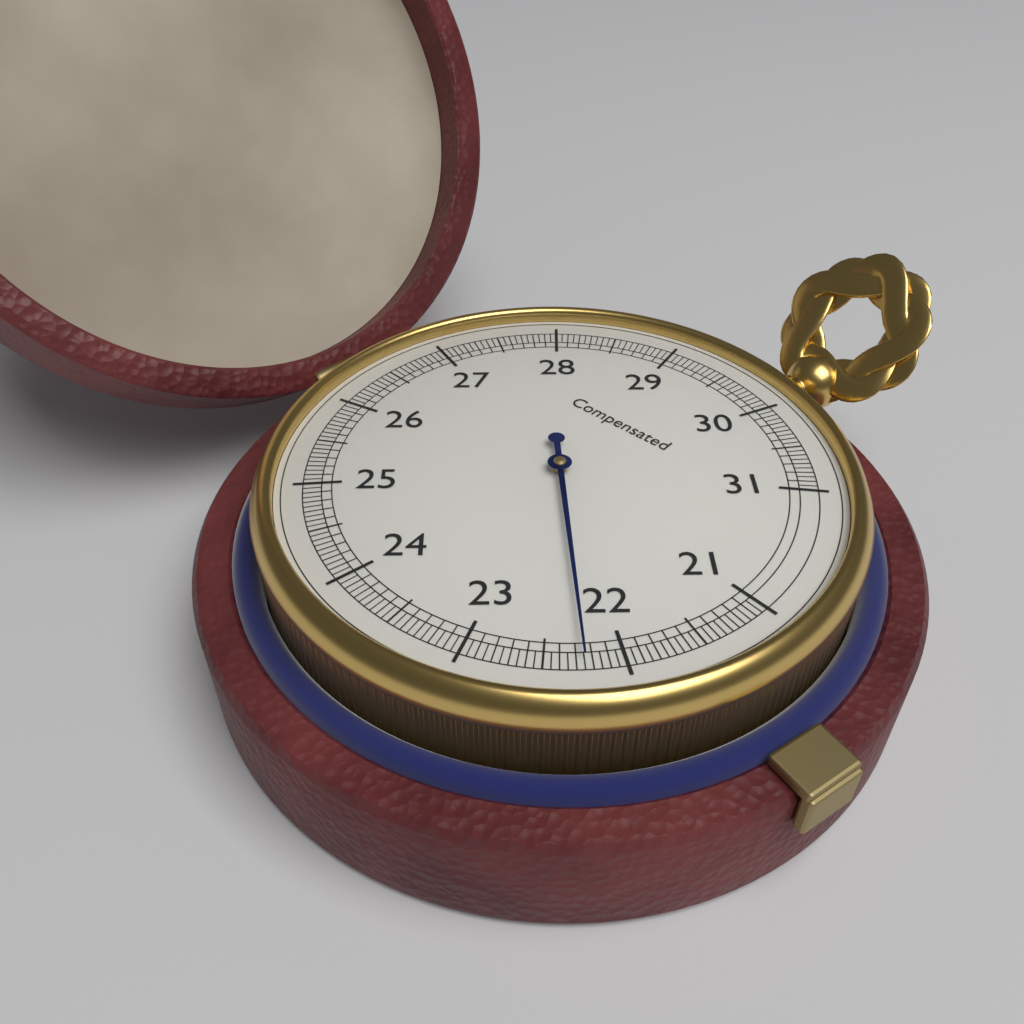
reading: 22.25 (no unit)
